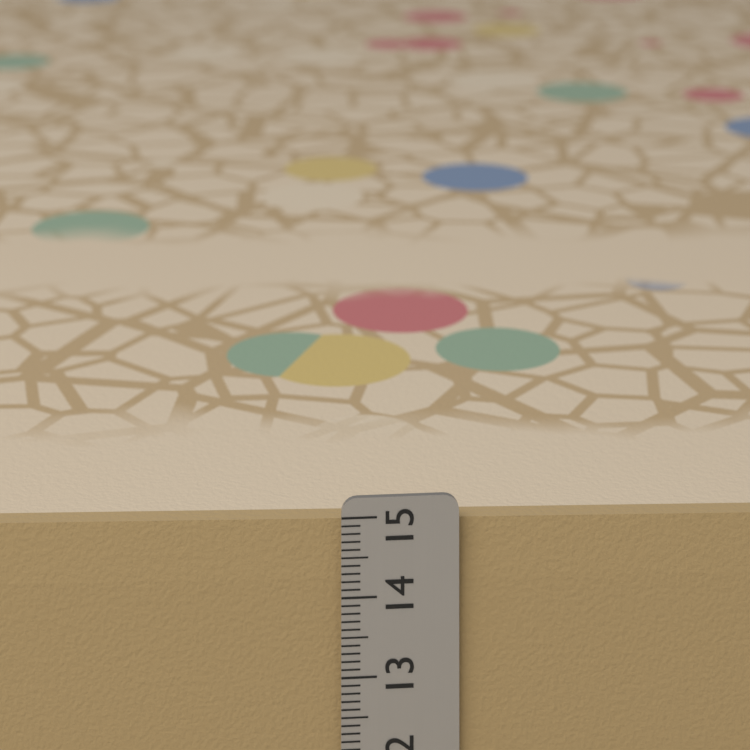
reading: 14.9 cm
